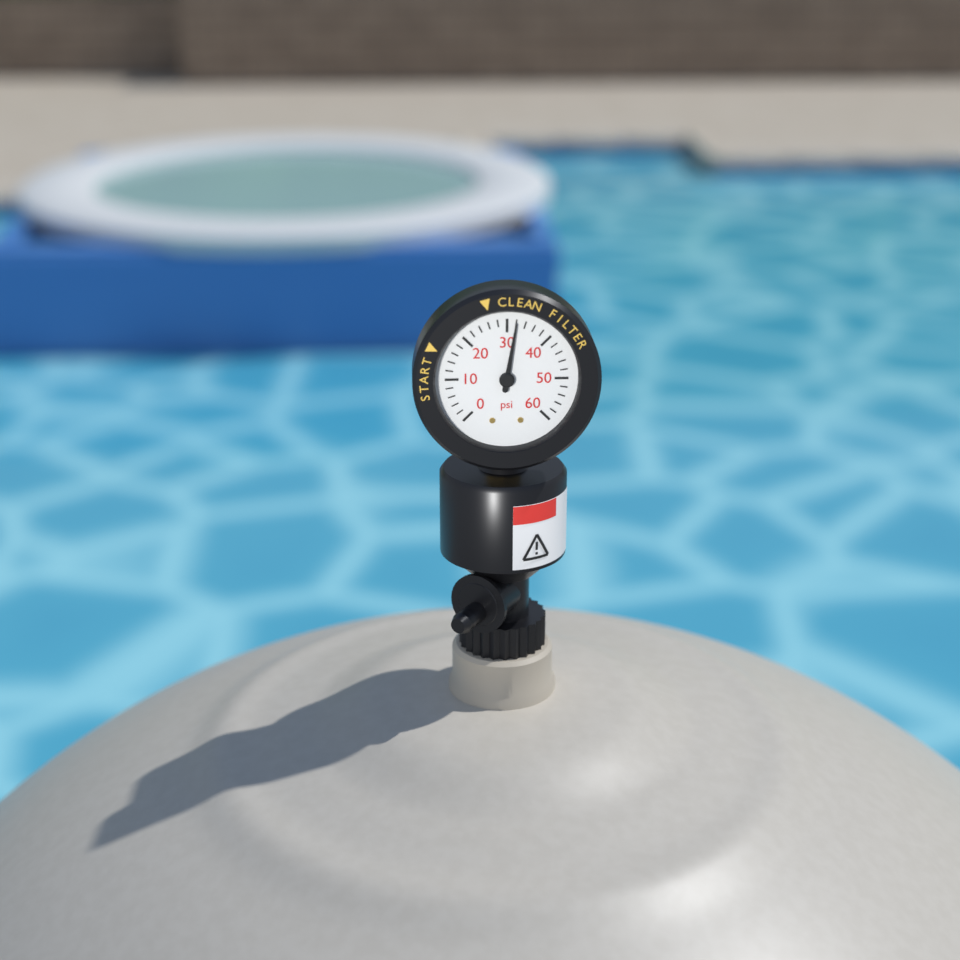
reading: 32 psi
